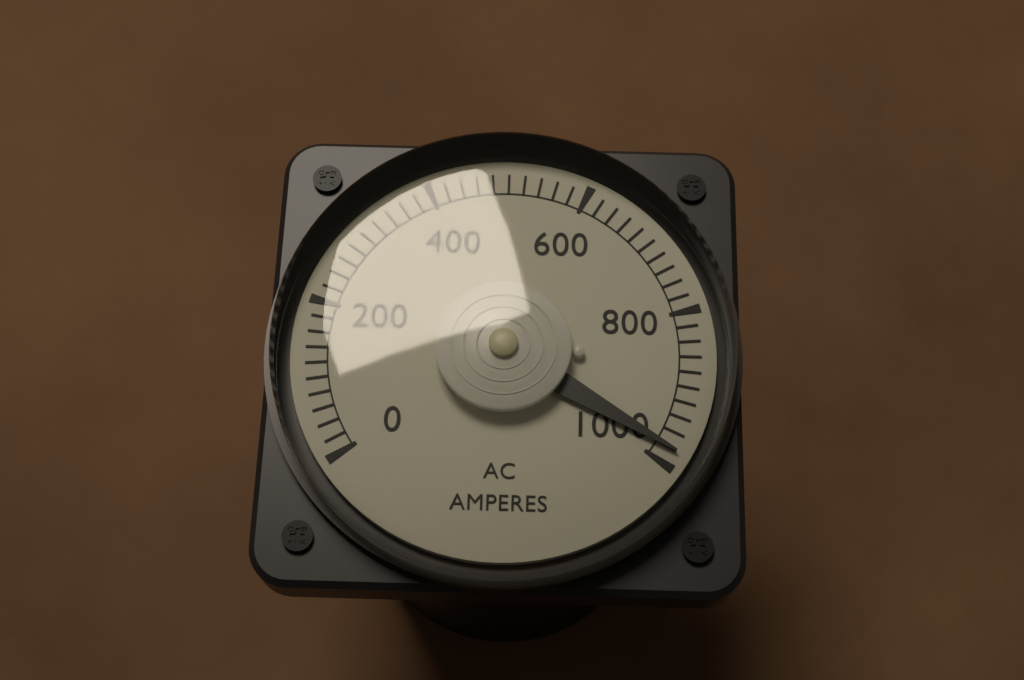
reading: 980 A
